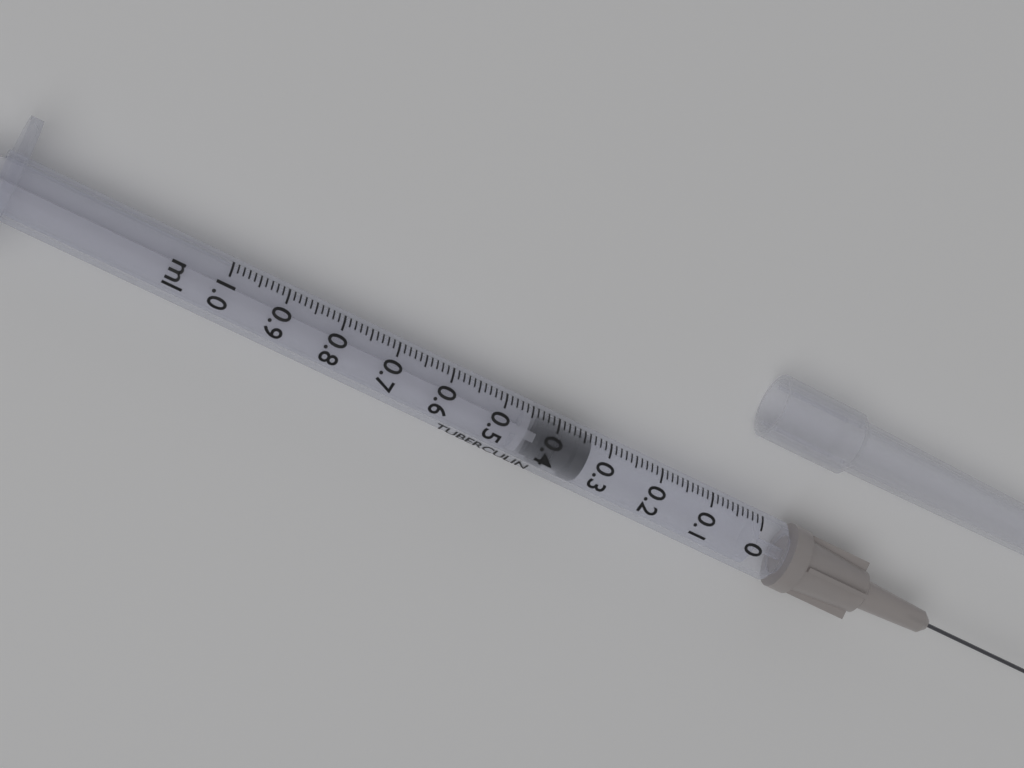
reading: 0.33 ml
